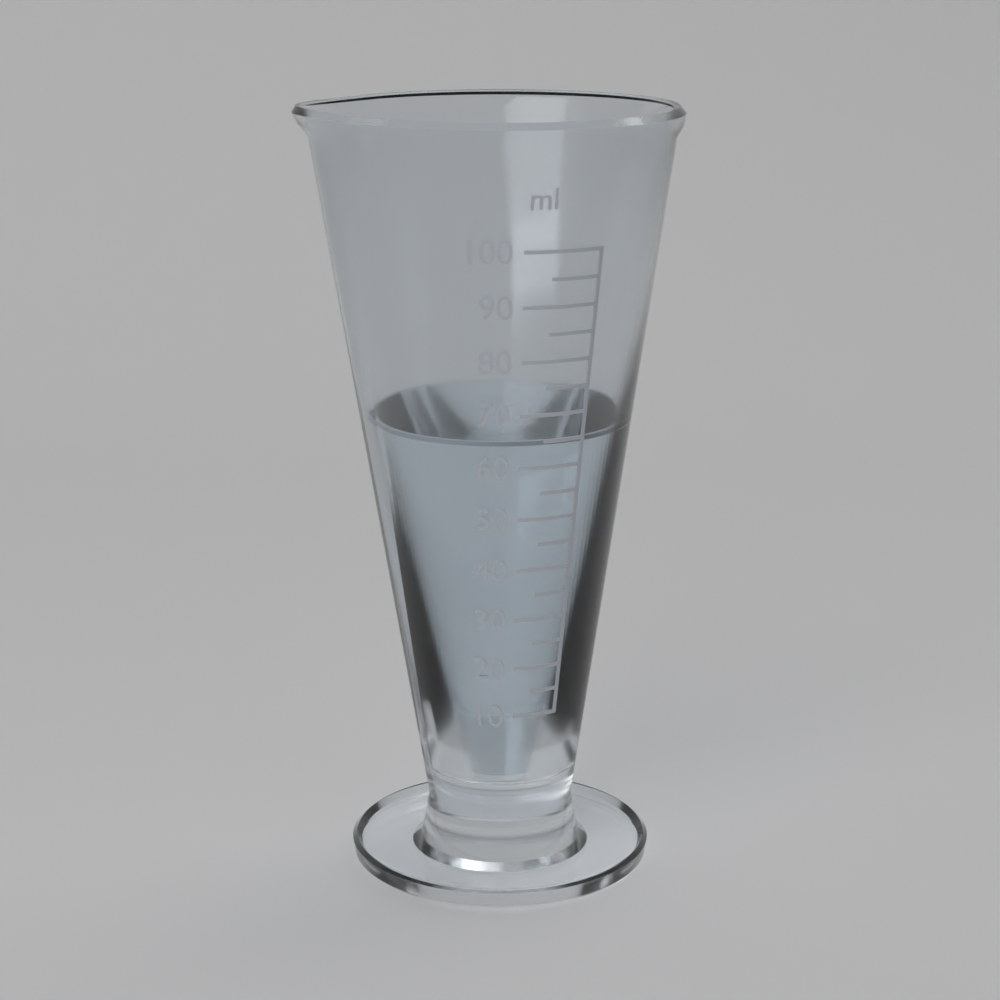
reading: 65 ml
